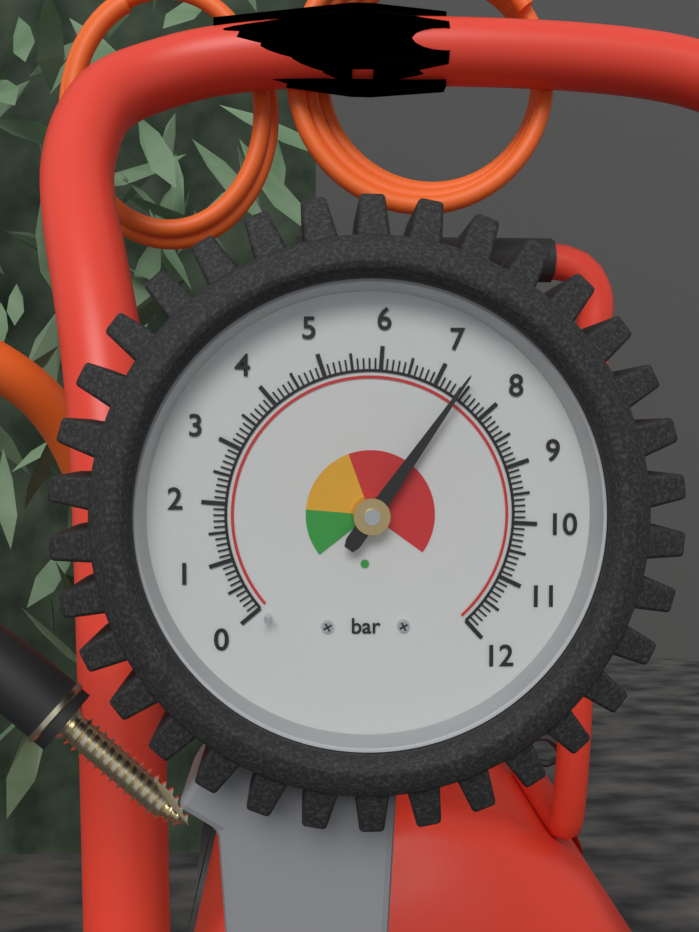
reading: 7.4 bar
